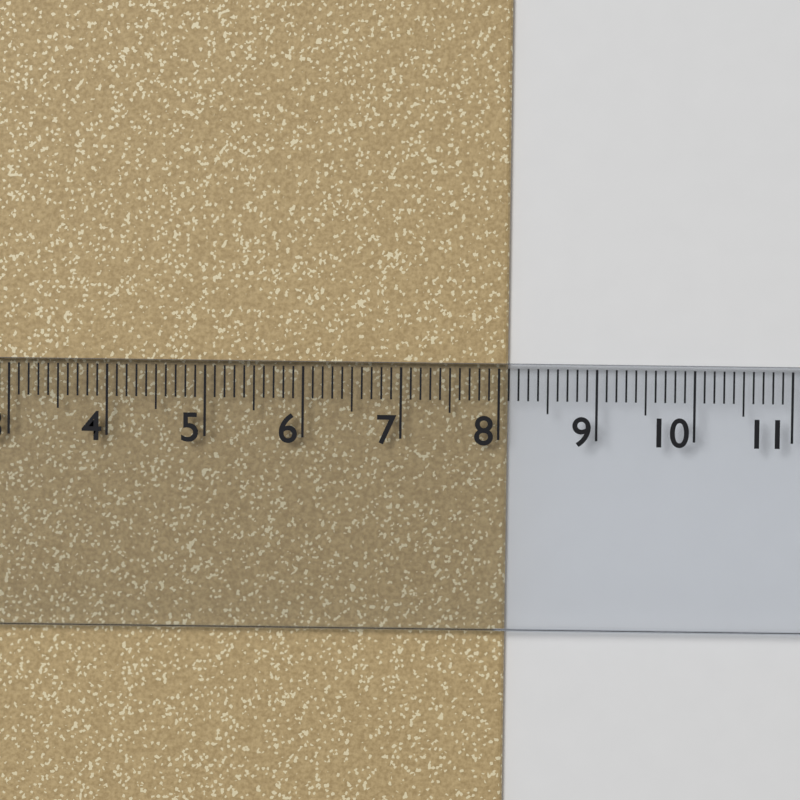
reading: 8.1 cm
